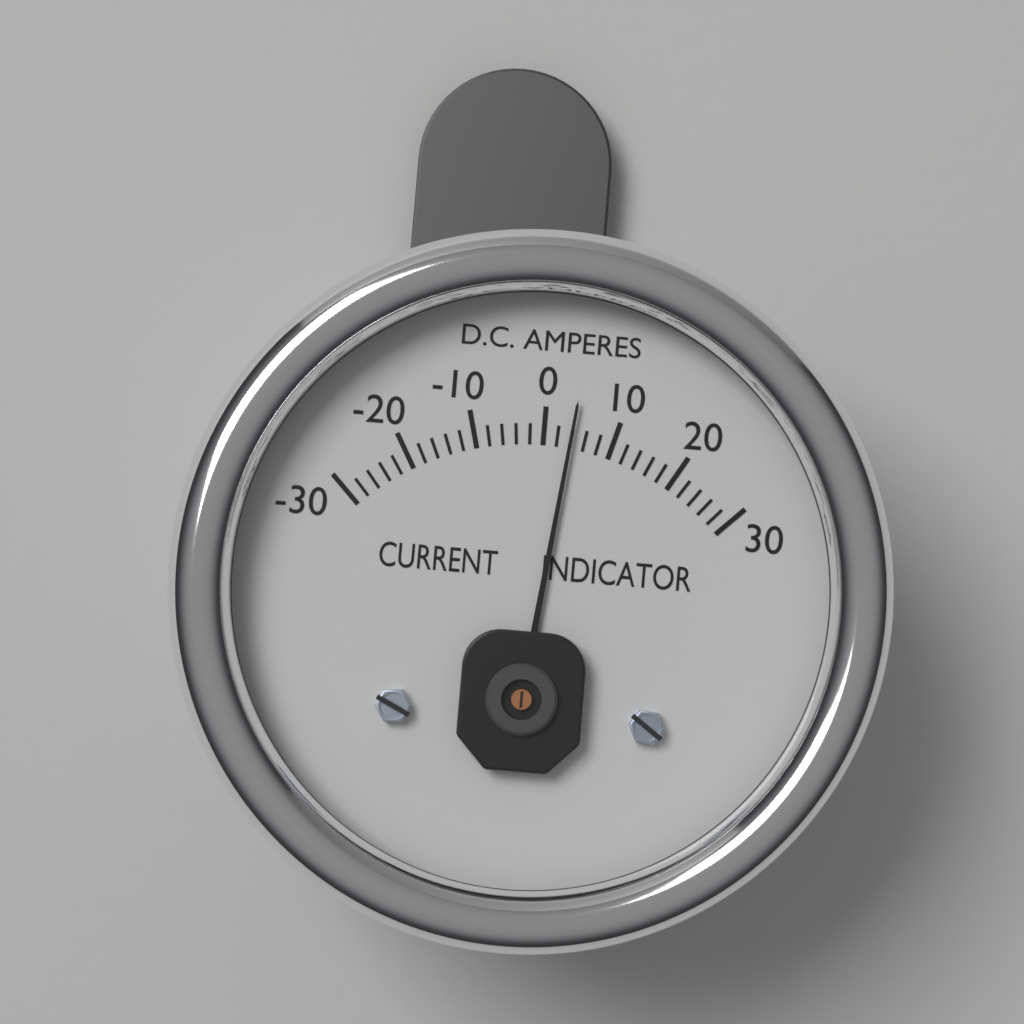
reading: 4 A
